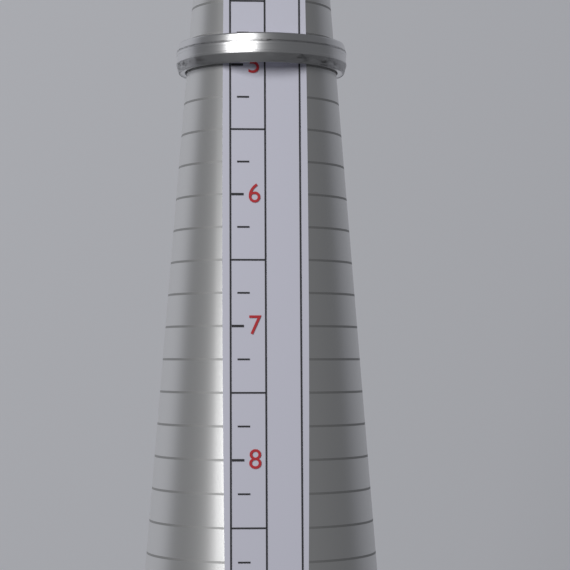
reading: 5.00 (no unit)
